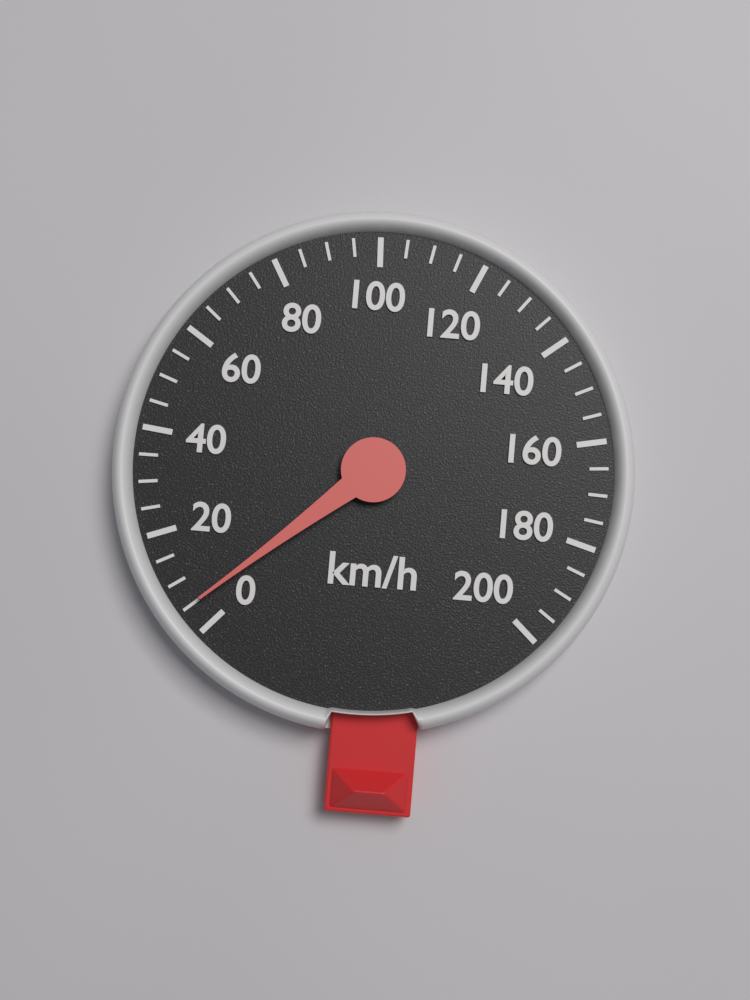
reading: 5 km/h
